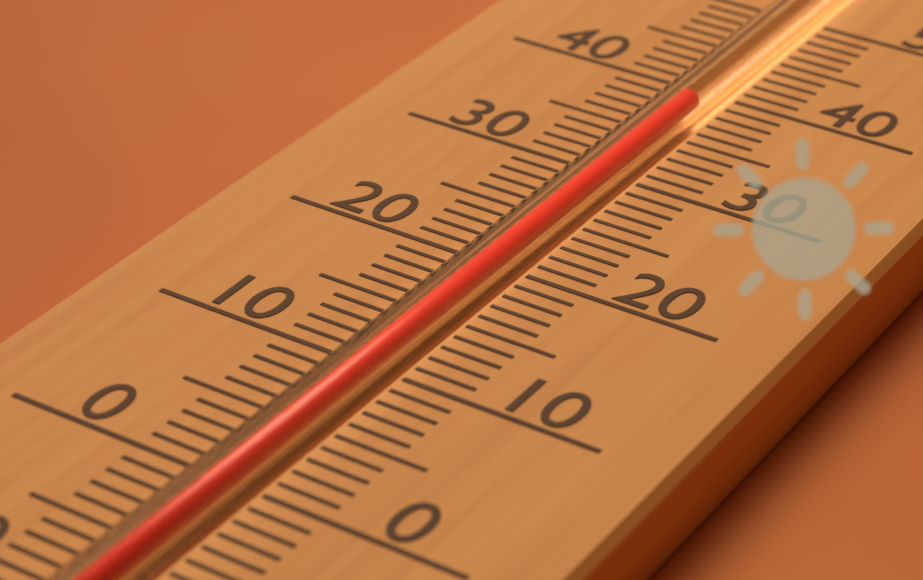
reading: 38 (no unit)
